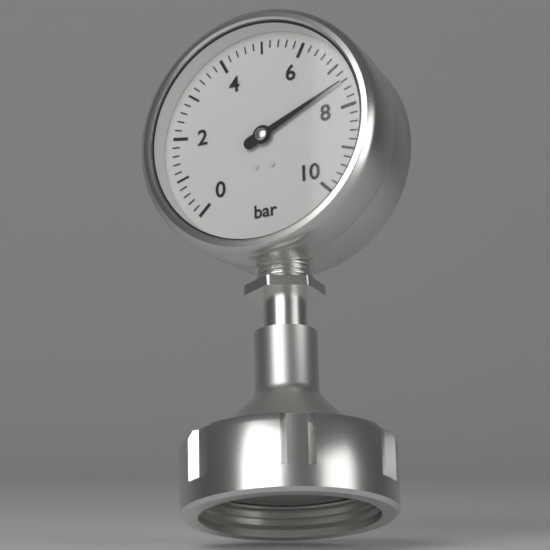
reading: 7.4 bar
